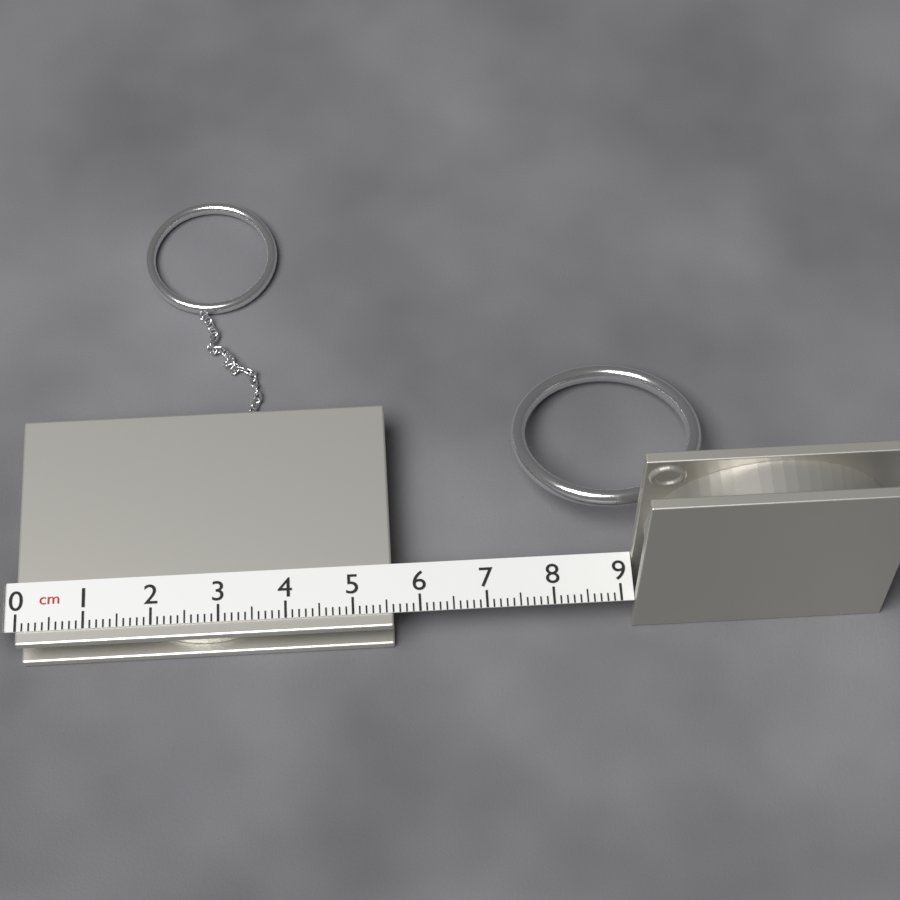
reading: 5.6 cm
